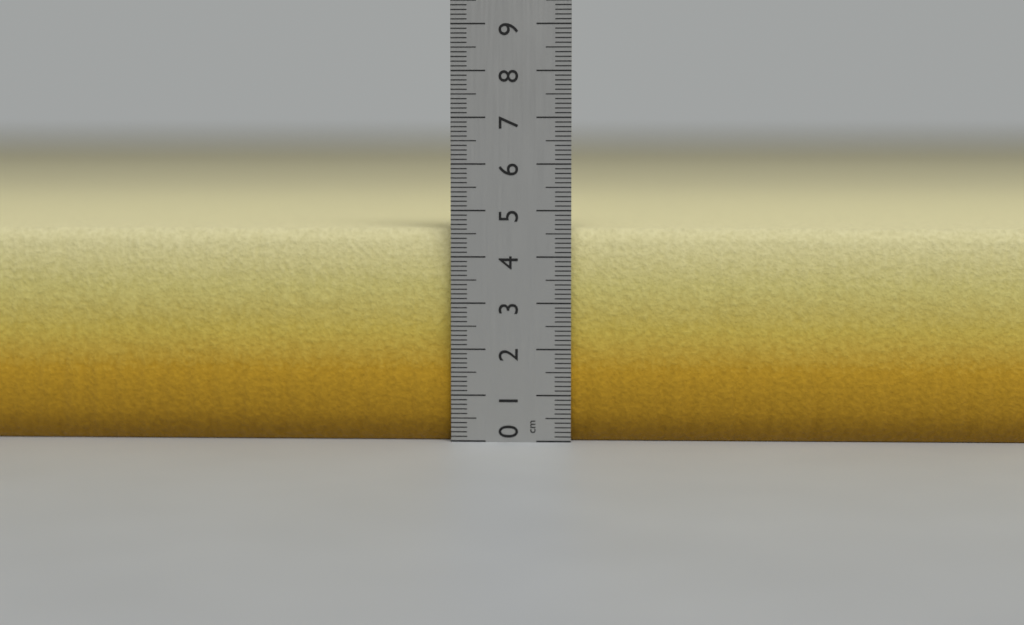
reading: 4.6 cm
